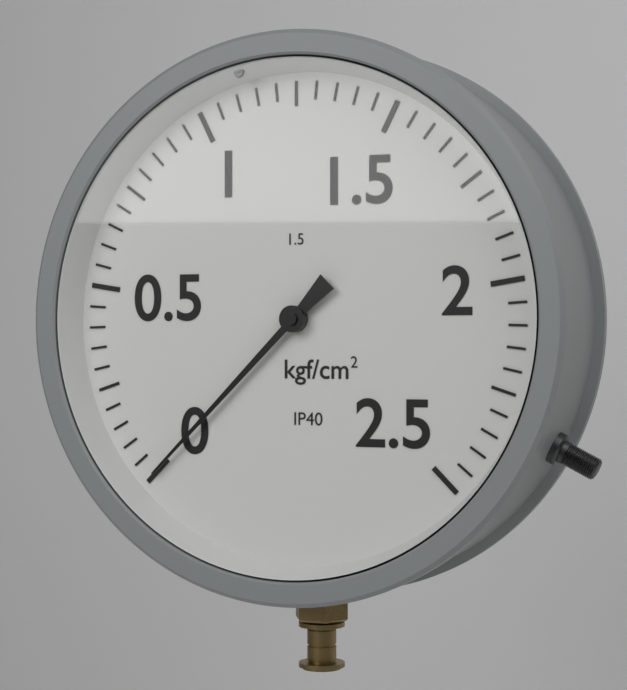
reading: 0.00 kgf/cm²
